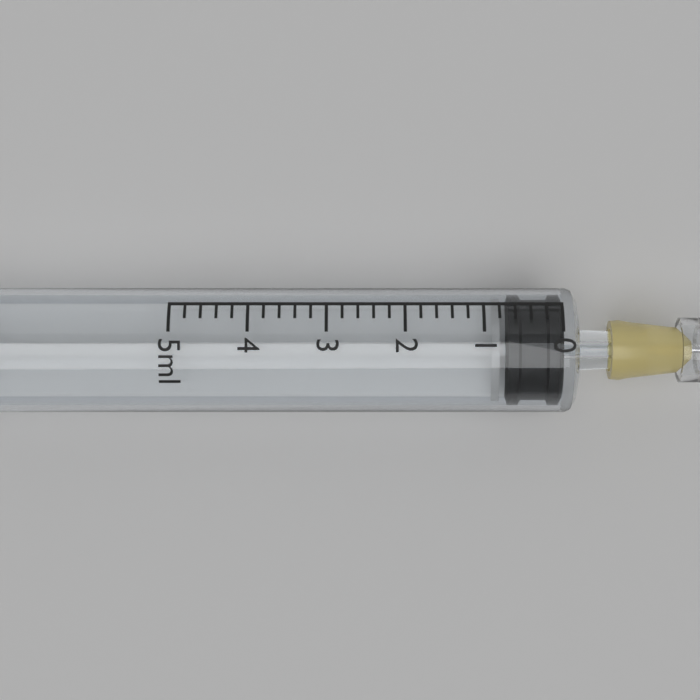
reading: 0.0 ml
